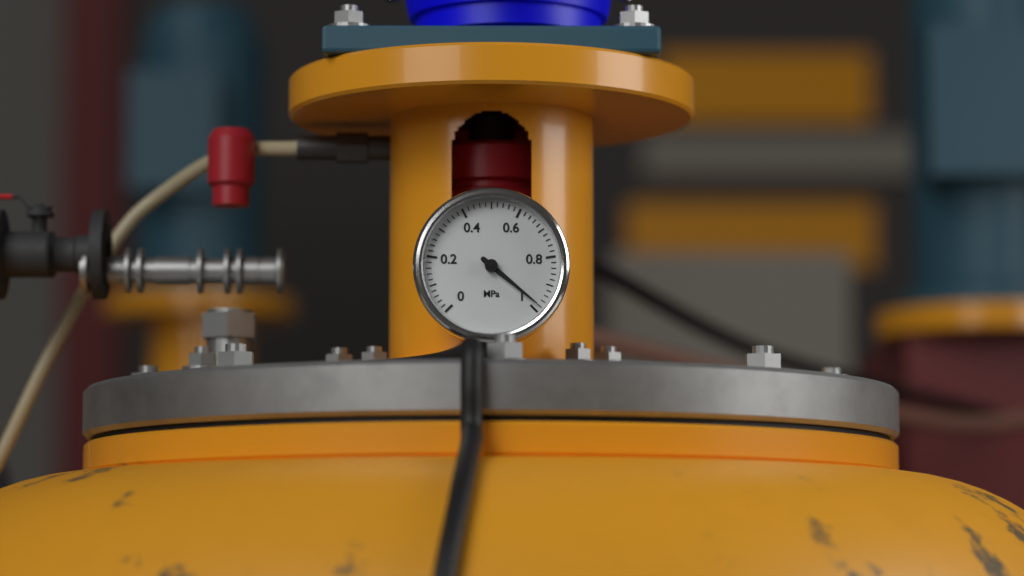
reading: 0.98 MPa
